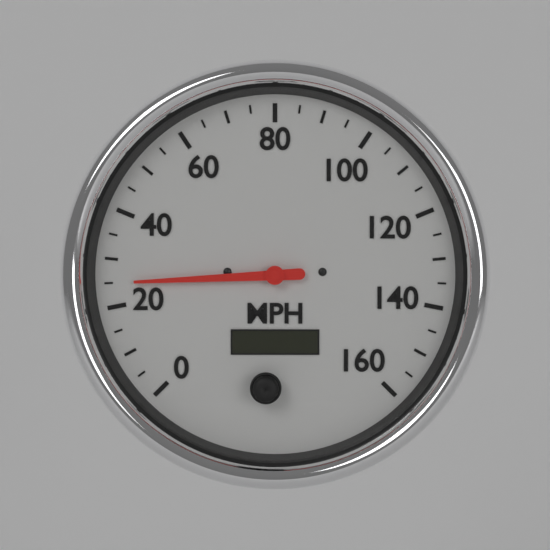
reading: 25 MPH
